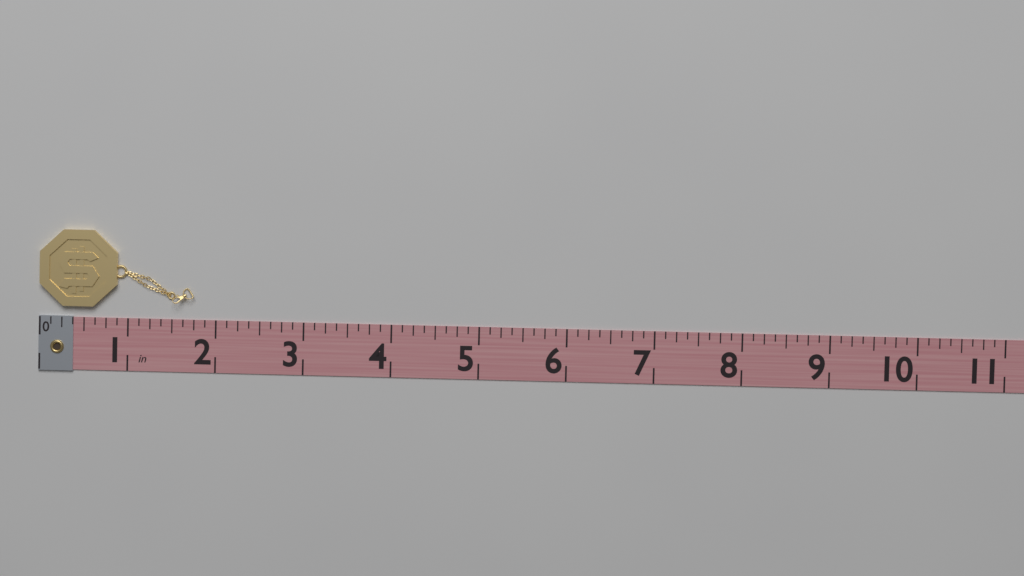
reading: 1.750 in
